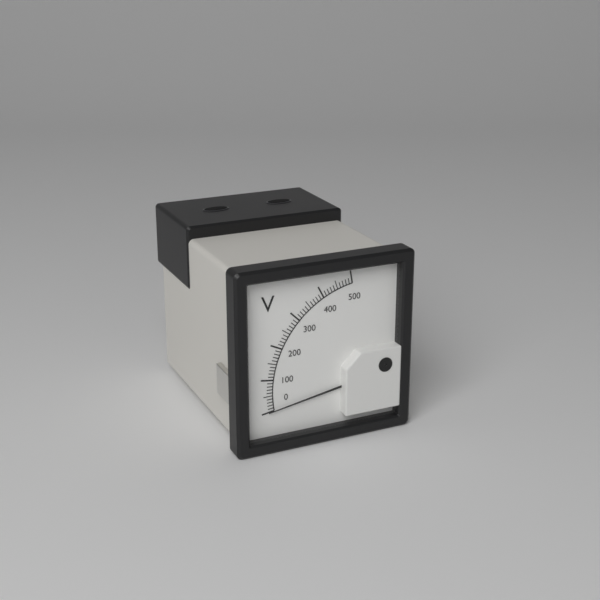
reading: 0 V
